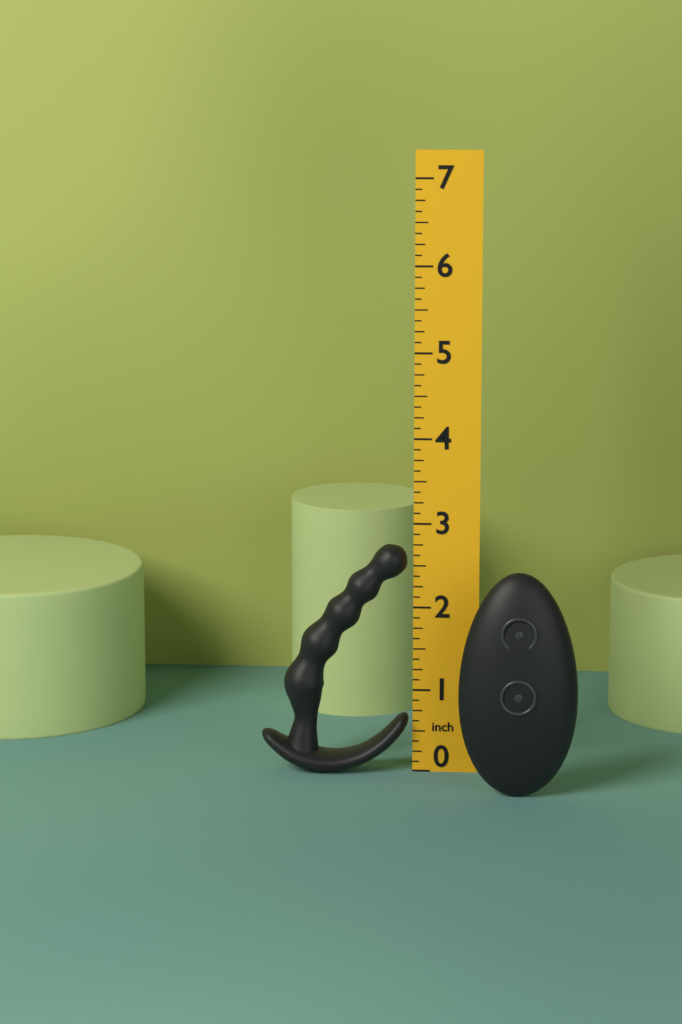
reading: 2.750 in
